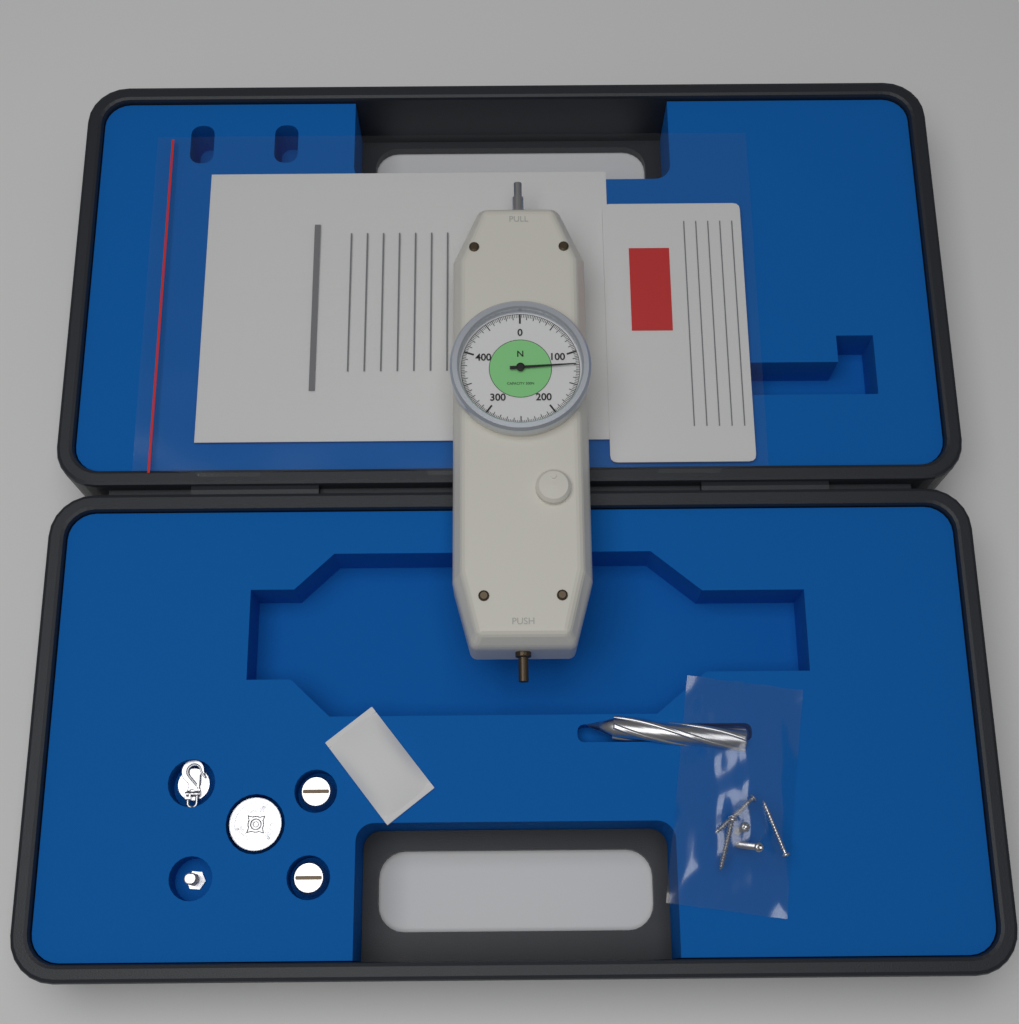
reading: 120.0 N
